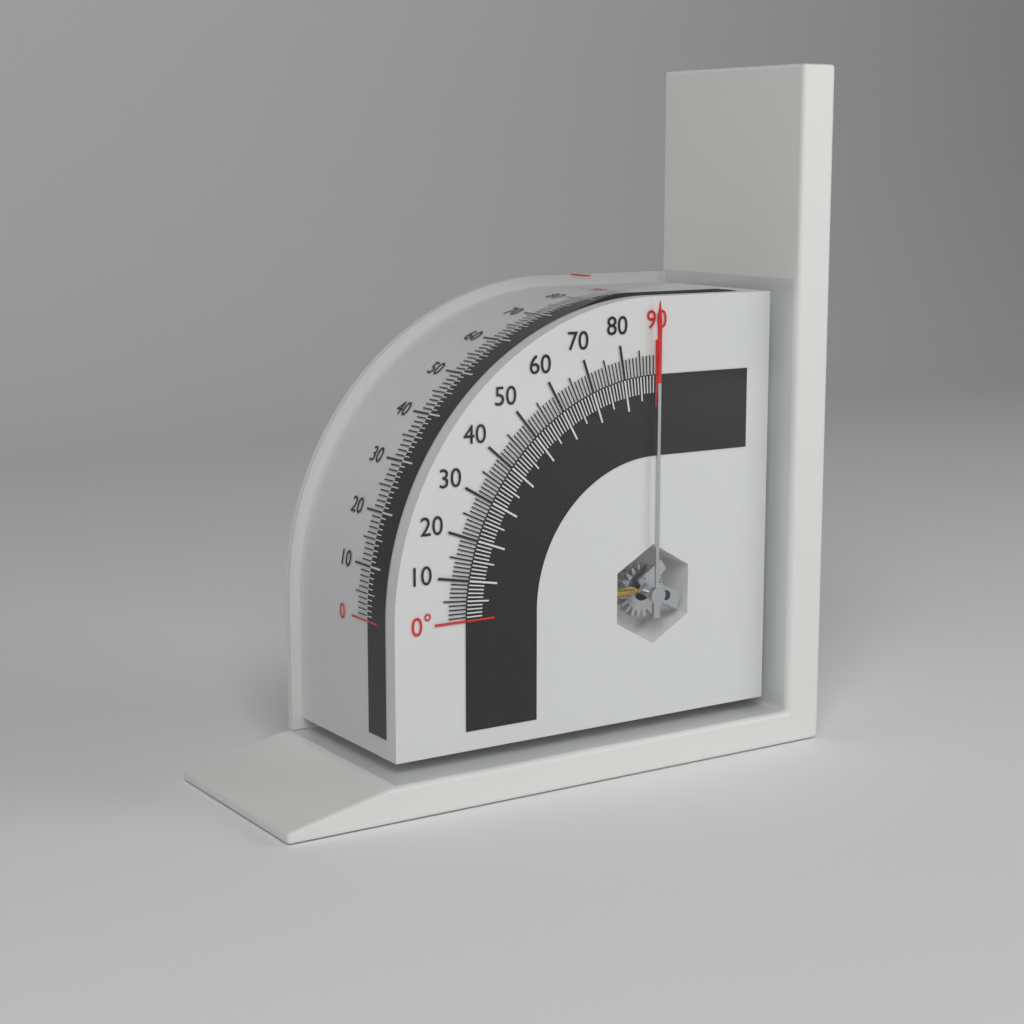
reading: 90 °
